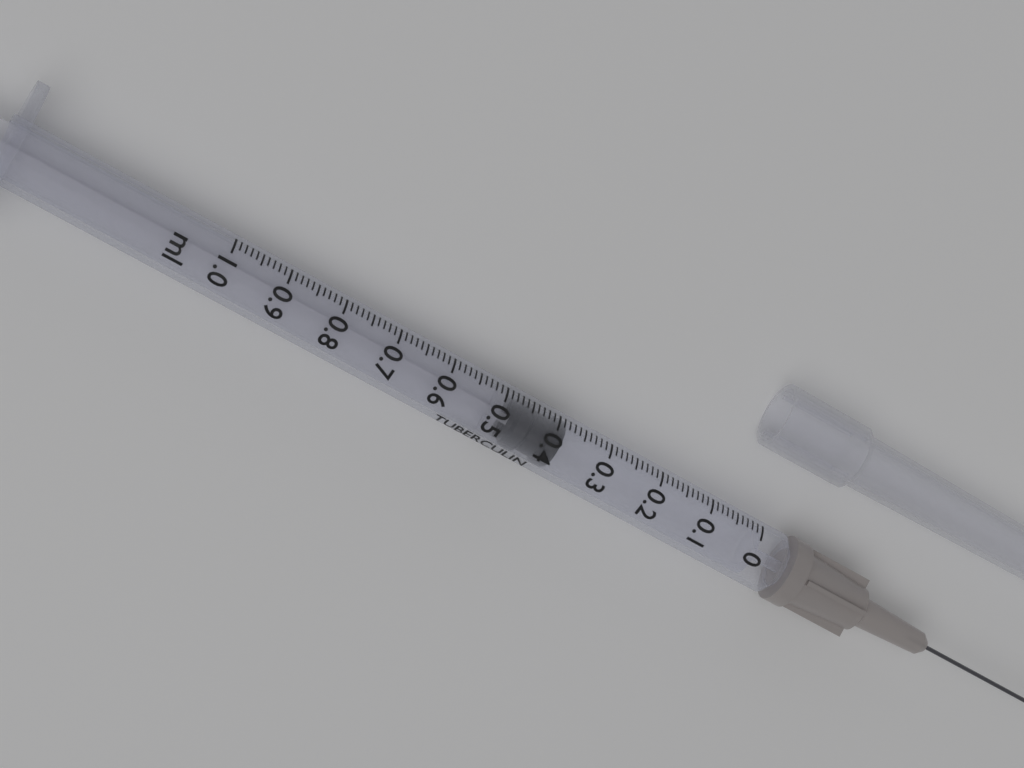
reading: 0.38 ml
